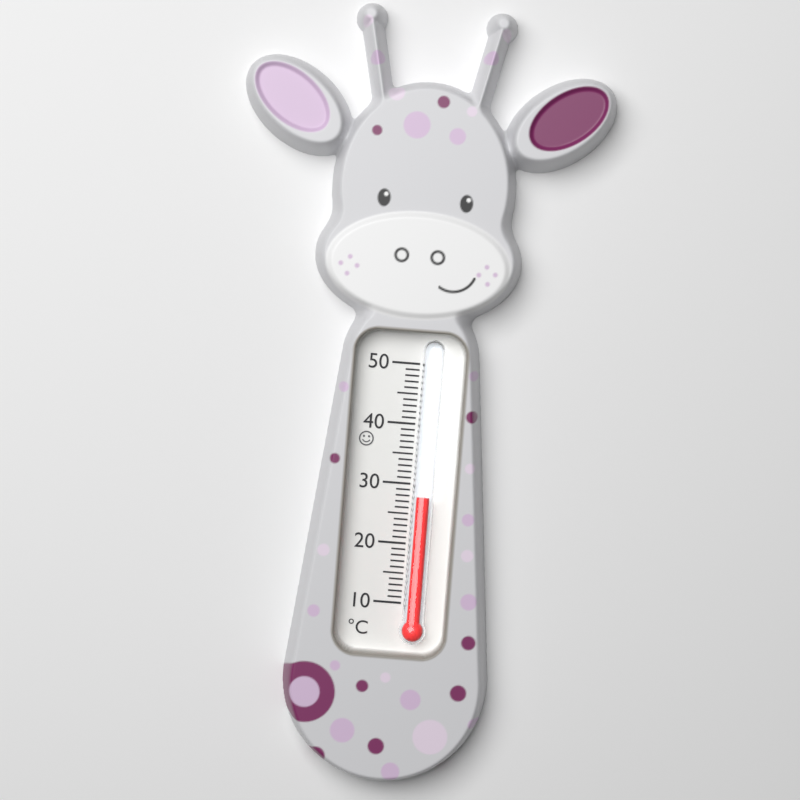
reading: 28 °C
